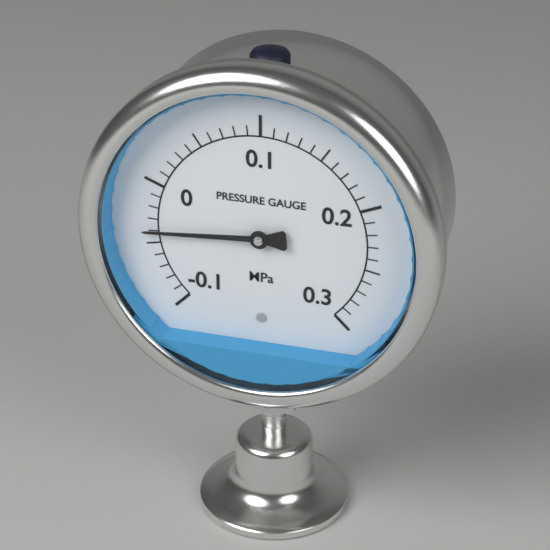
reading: -0.04 MPa
